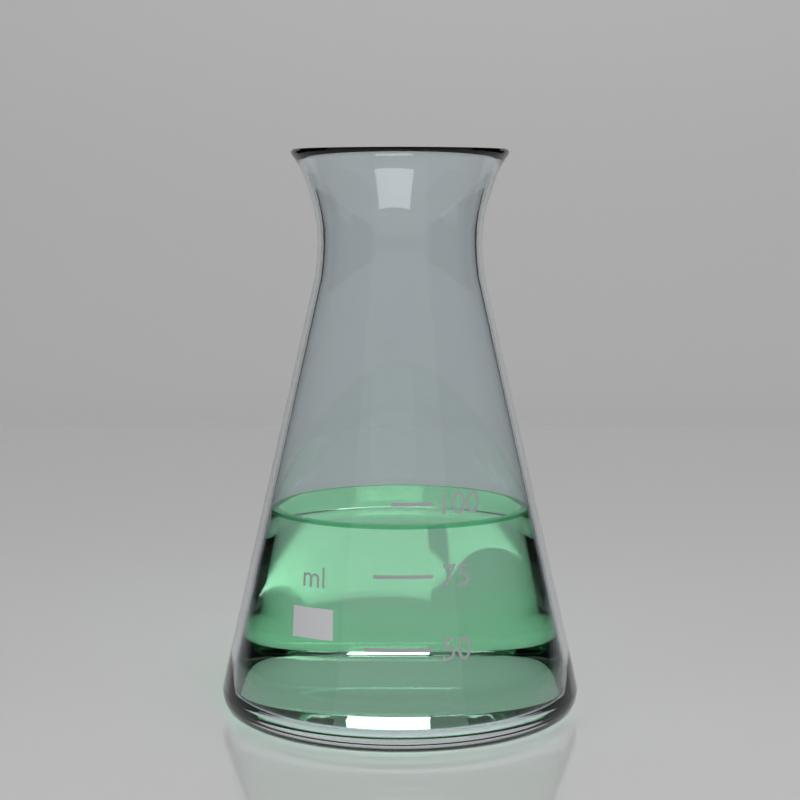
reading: 92 ml
